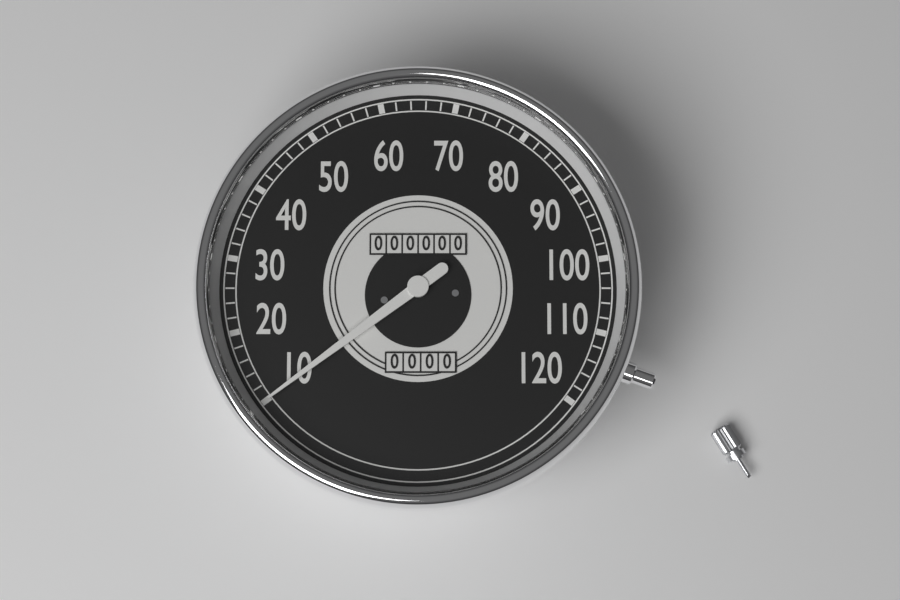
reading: 10 (no unit)
